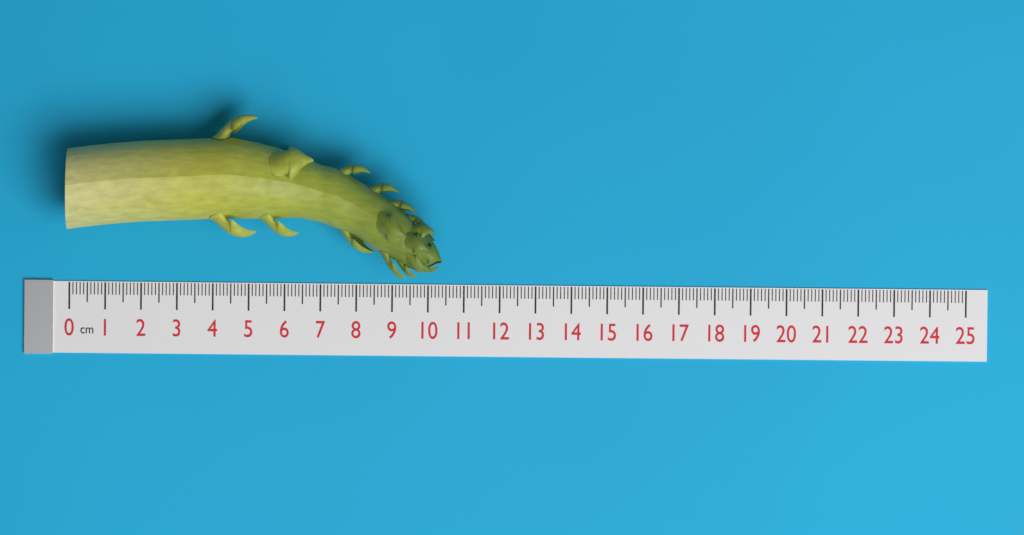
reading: 10.4 cm
